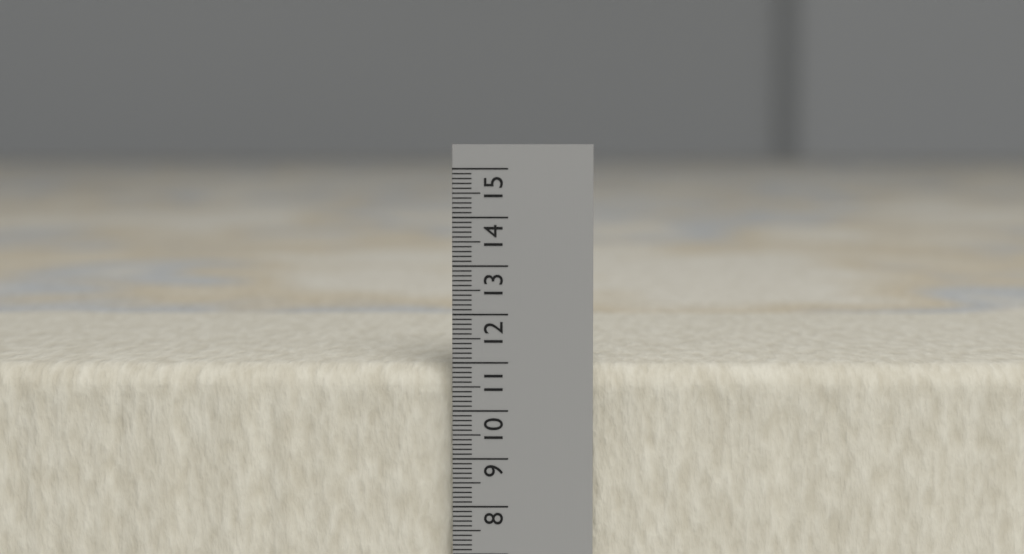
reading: 10.9 (no unit)
